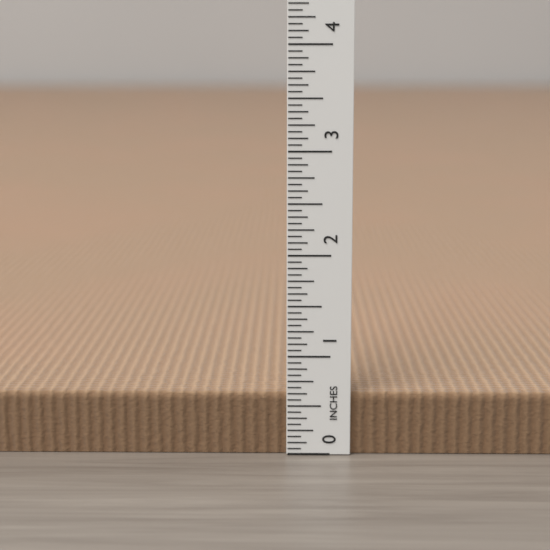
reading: 0.6250 in
